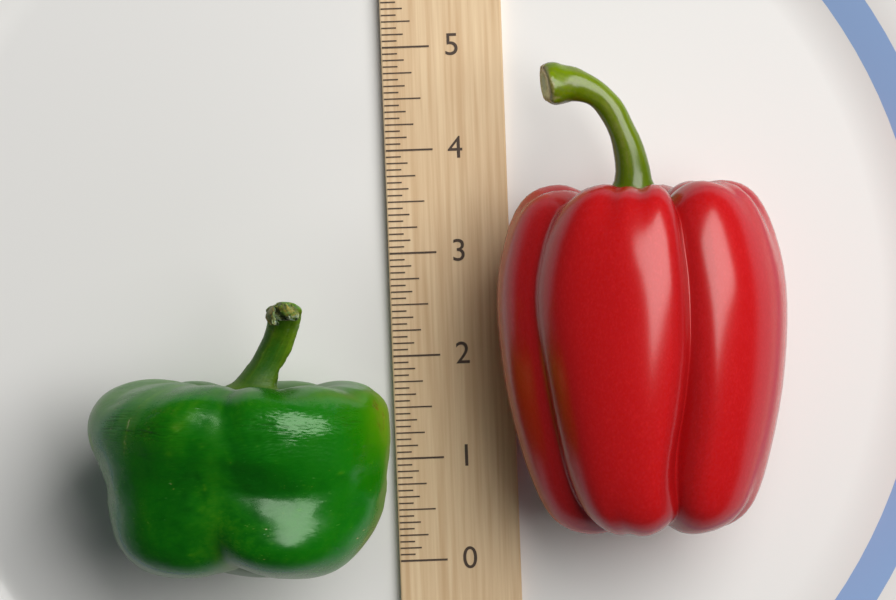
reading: 2.6250 (no unit)
